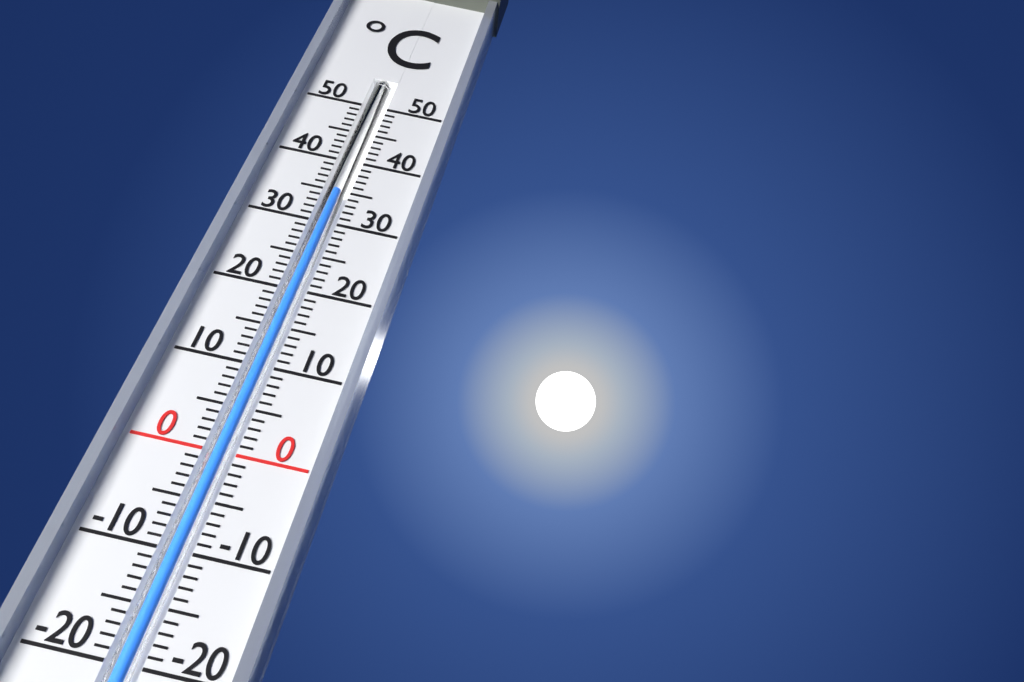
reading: 35 °C
